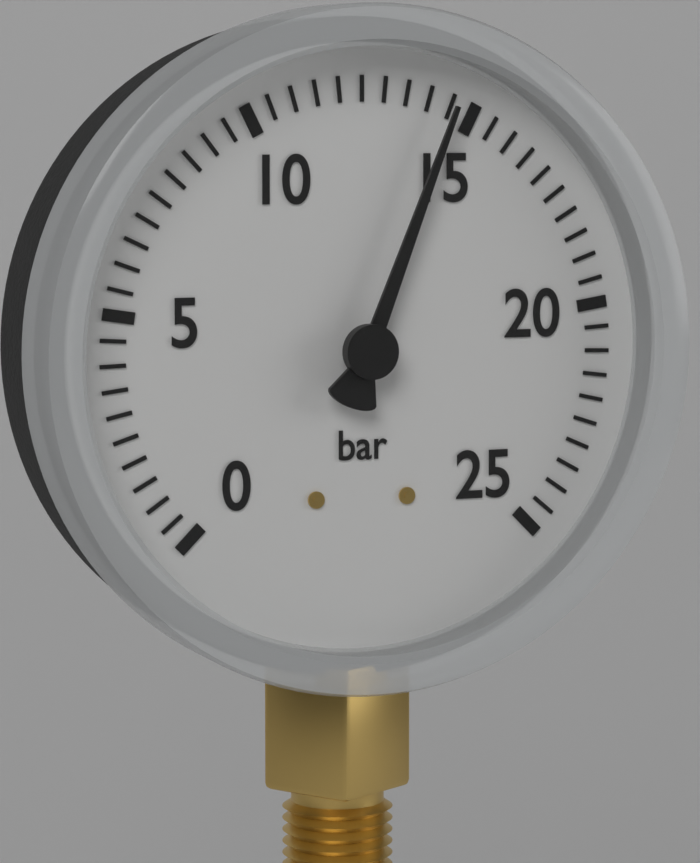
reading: 14.5 bar
